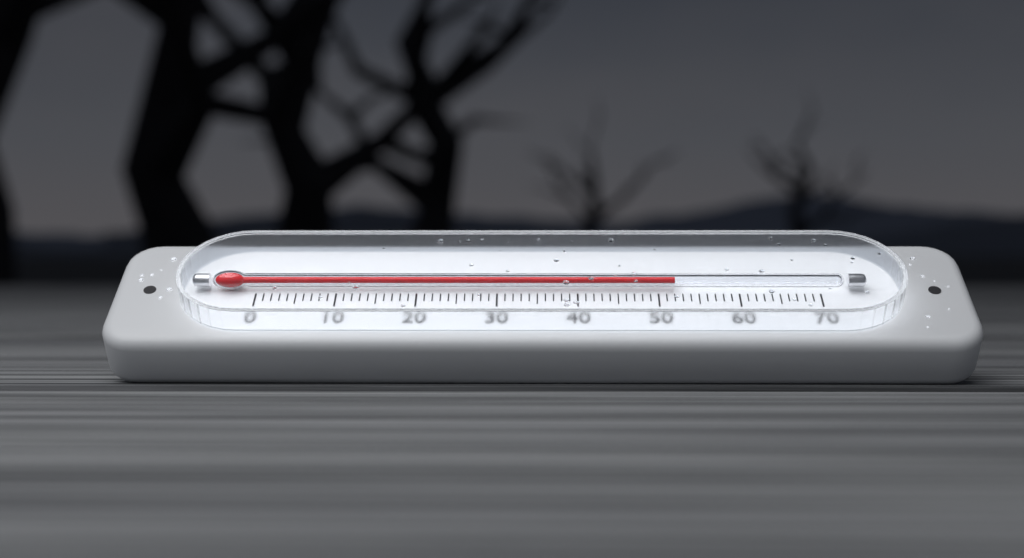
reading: 52 (no unit)
